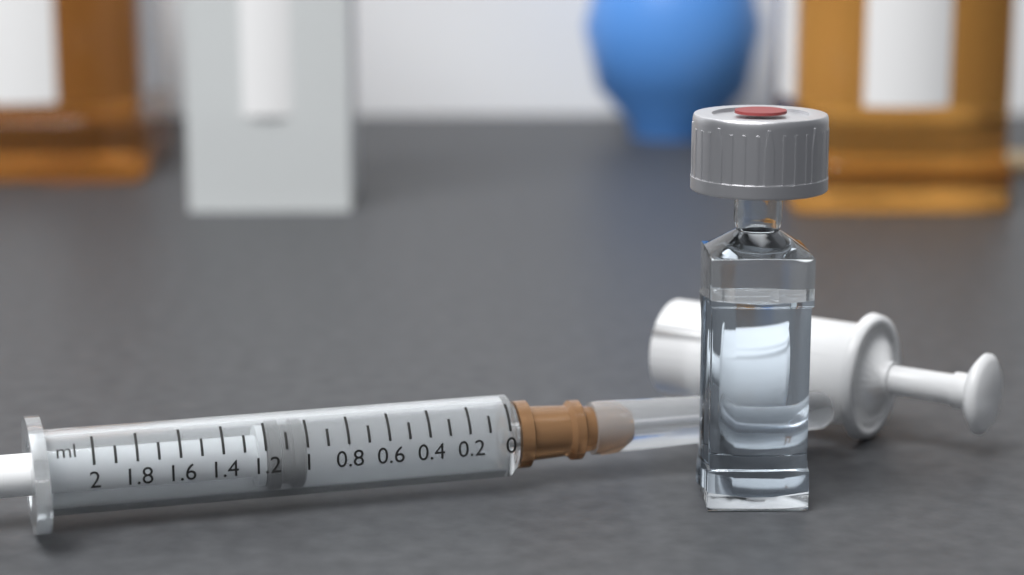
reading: 1.0 ml
